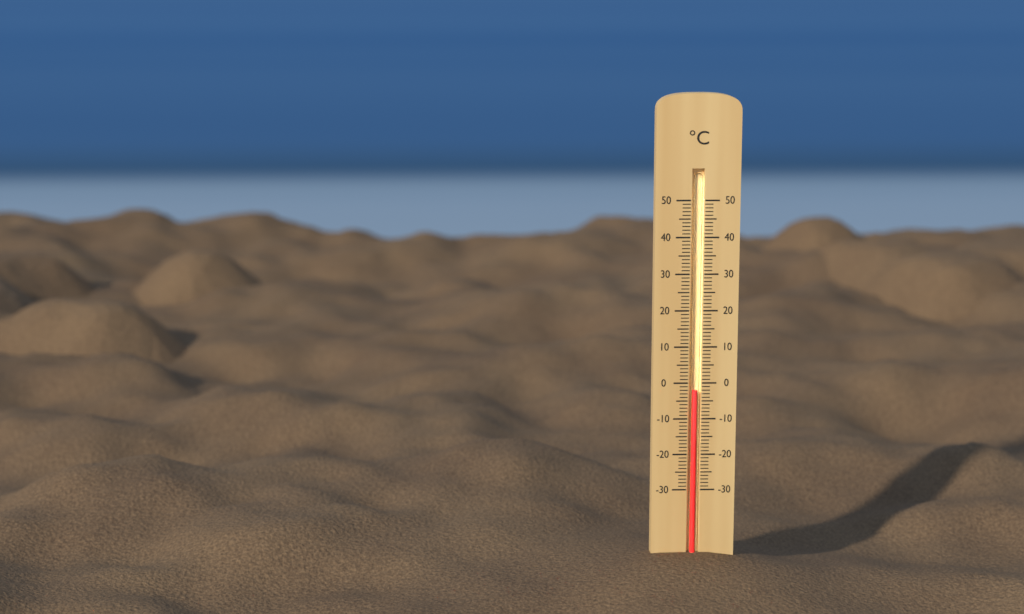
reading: -2 °C
